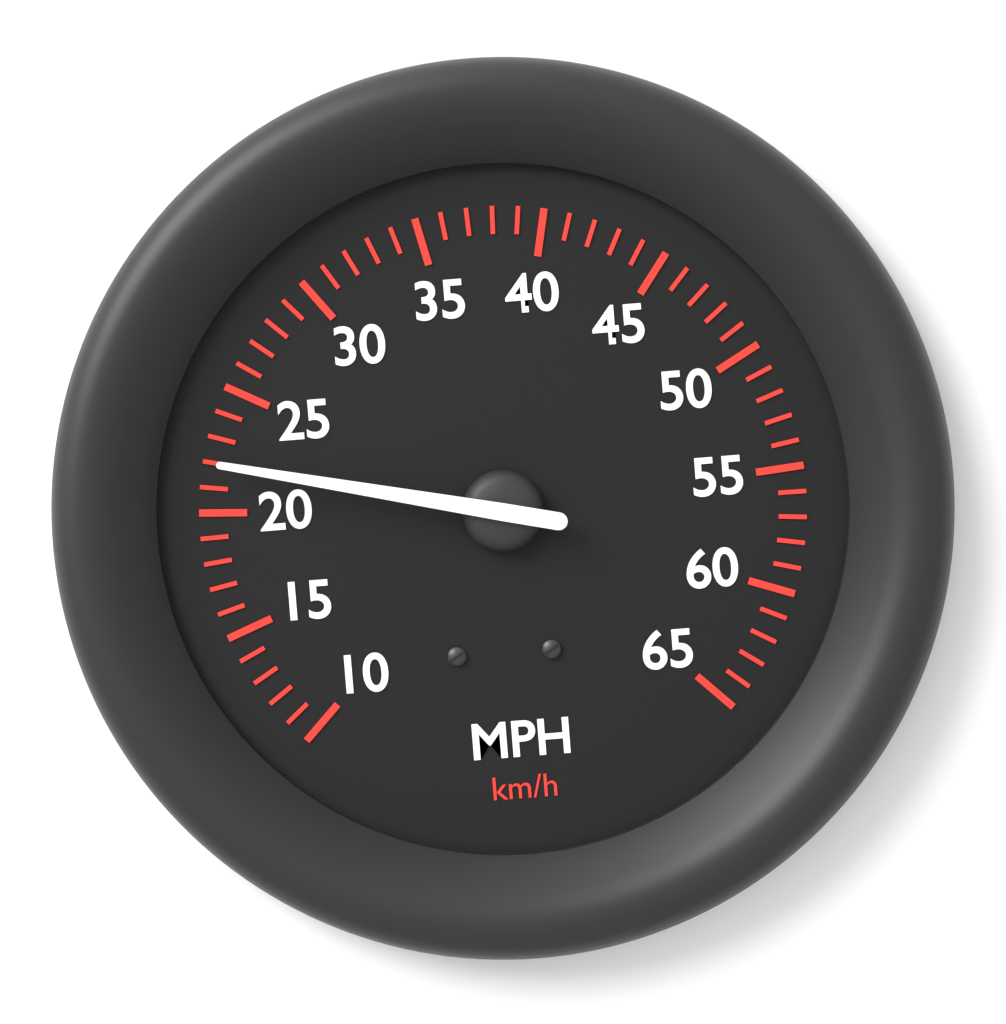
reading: 22 mph
